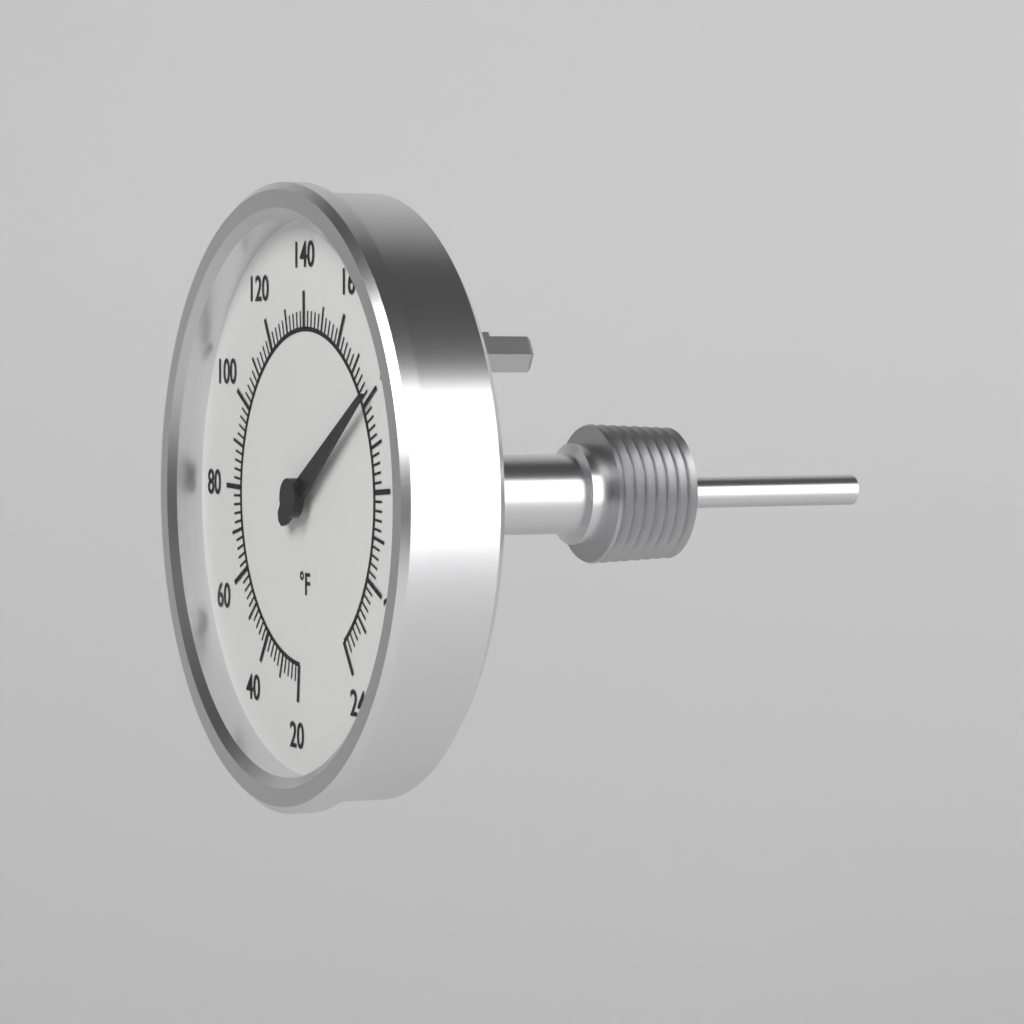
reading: 180 °F
